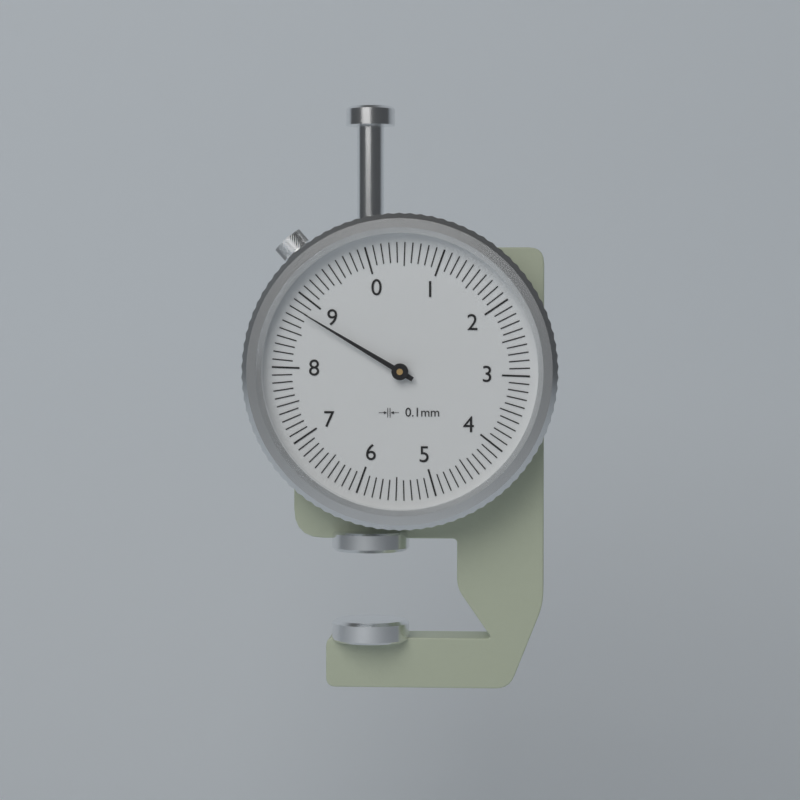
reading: 8.8 mm
